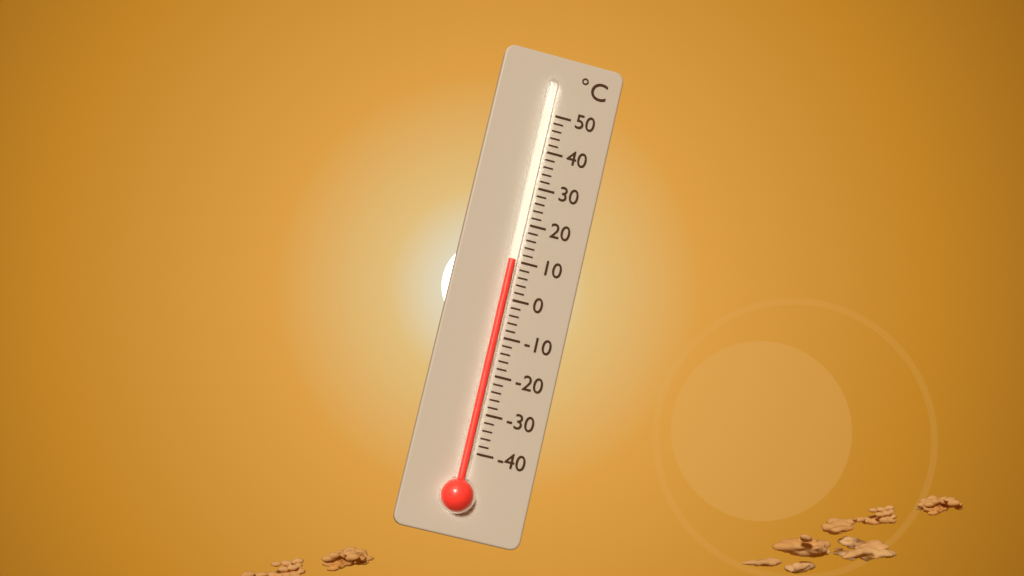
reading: 10 °C
